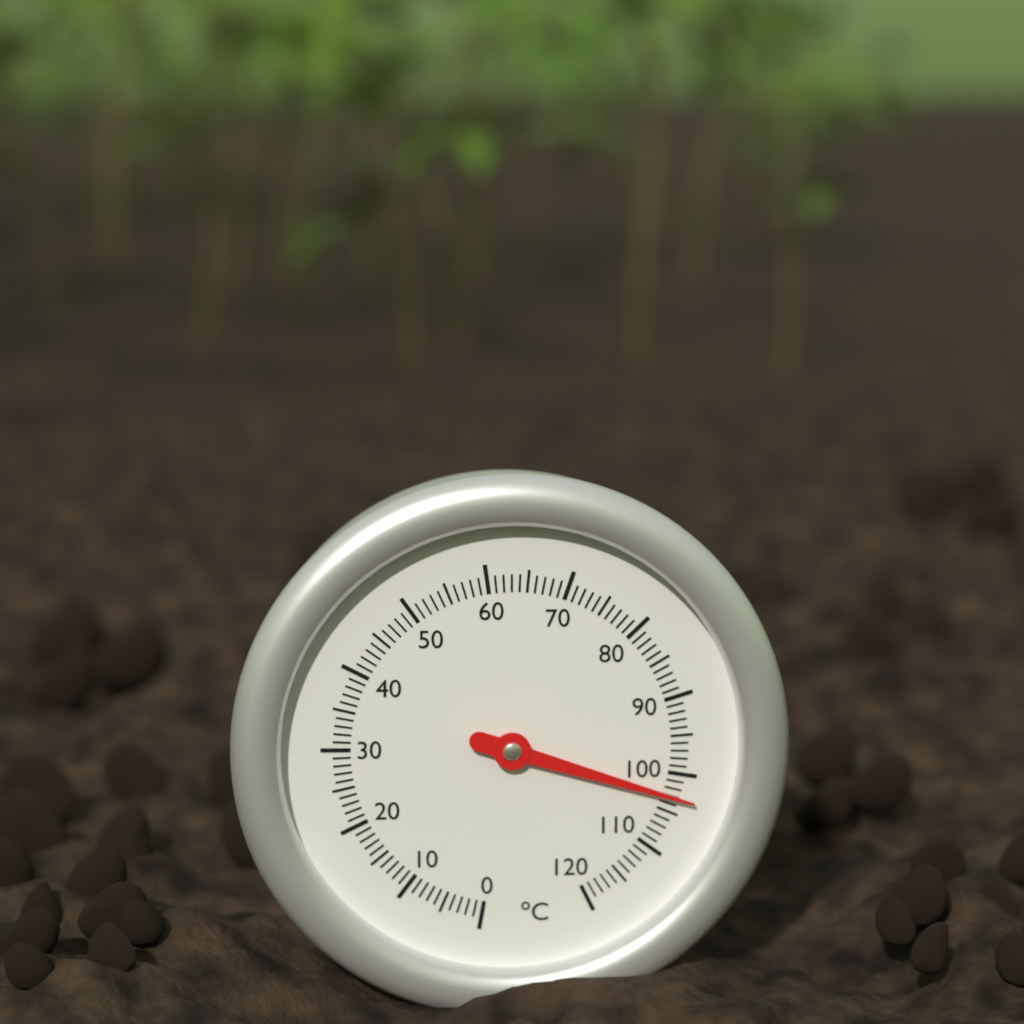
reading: 103 °C
